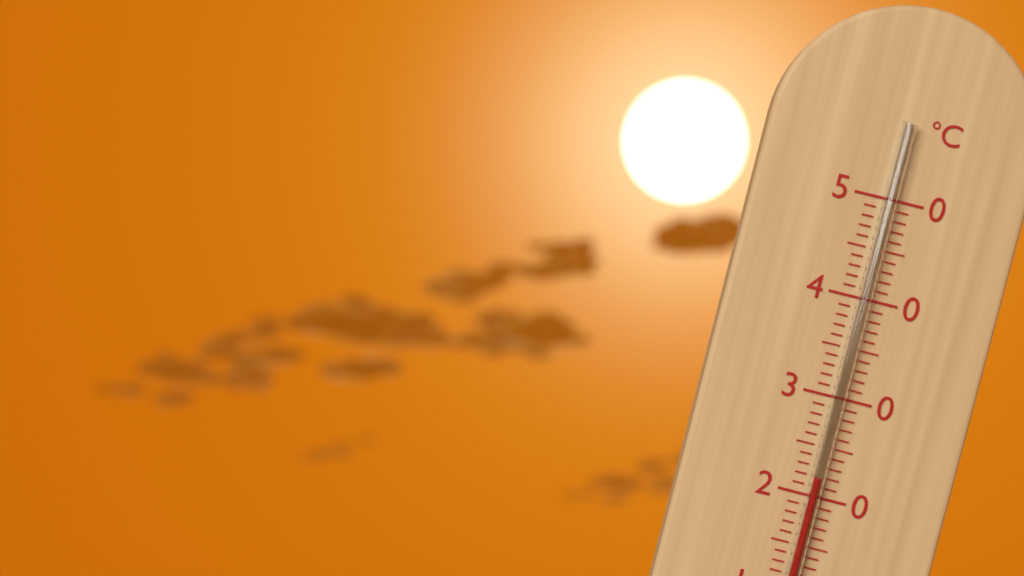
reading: 22 °C
